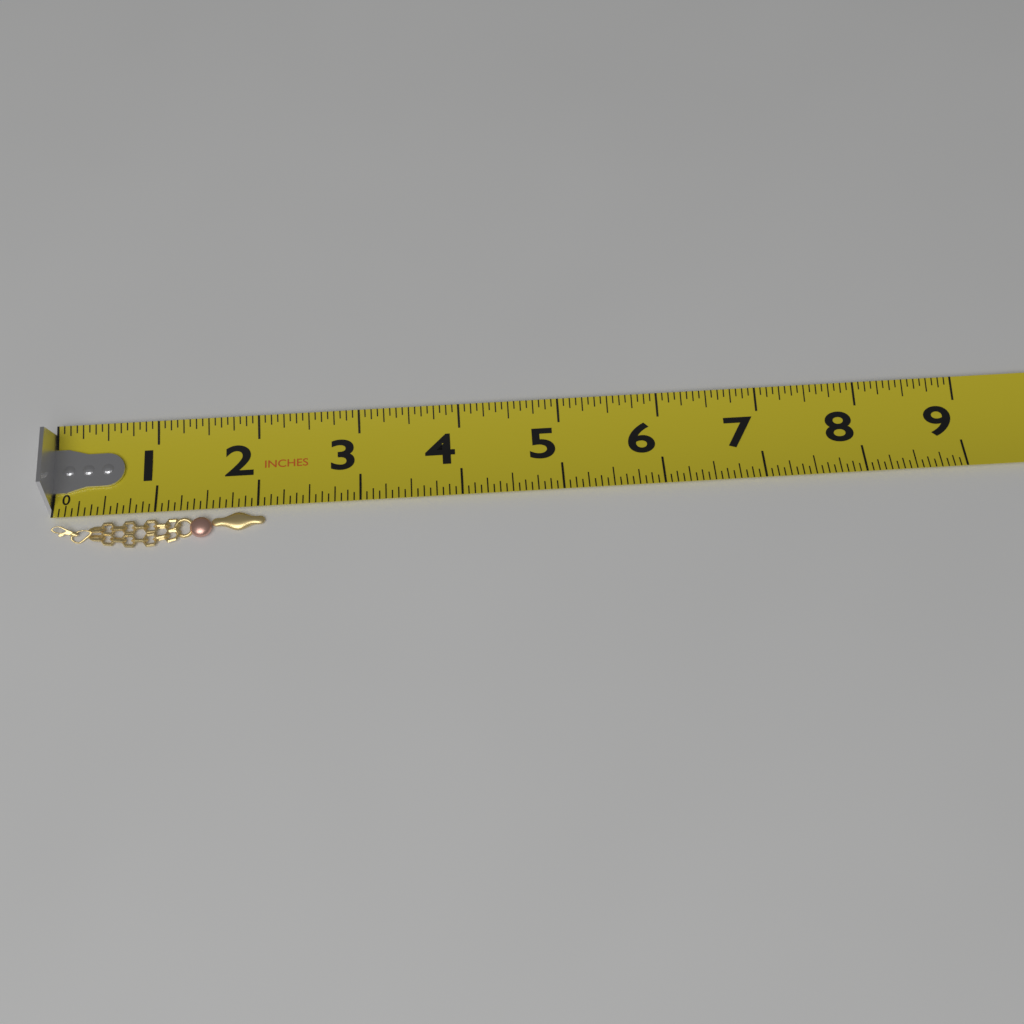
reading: 2.0625 in
